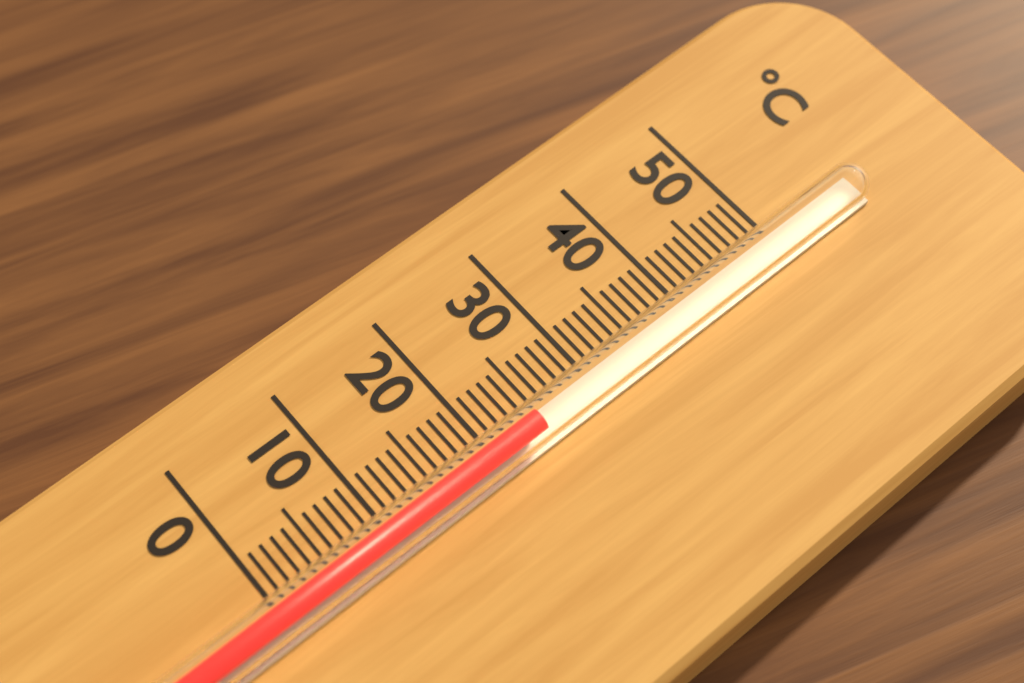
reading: 24 °C
